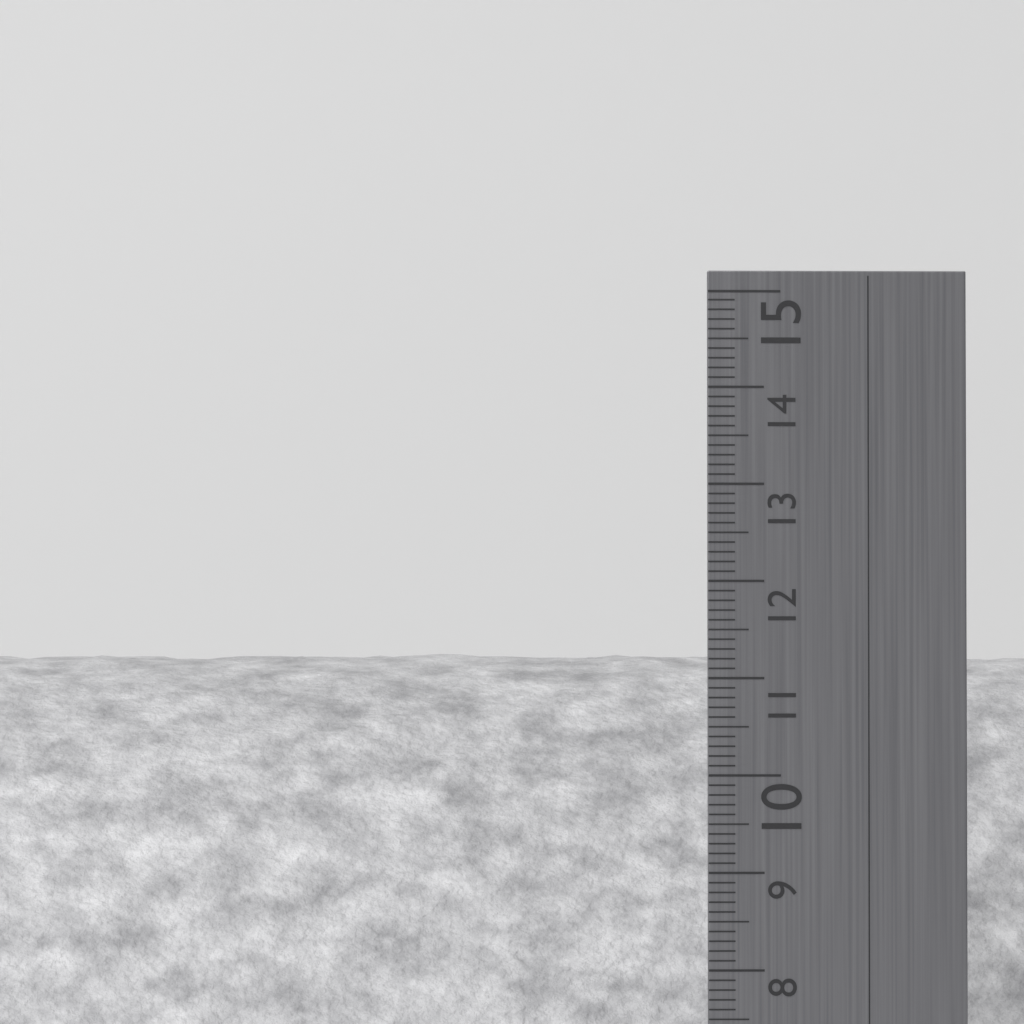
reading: 11.4 cm
